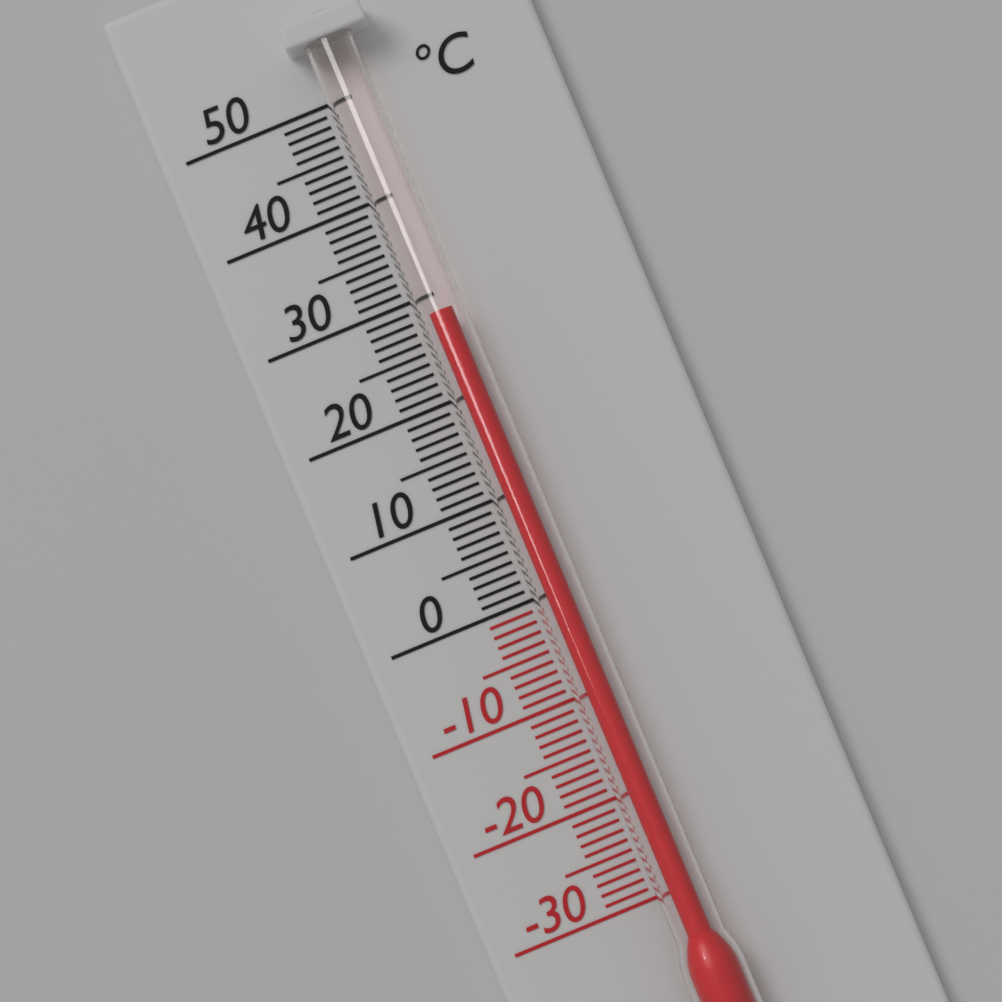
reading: 28 °C
